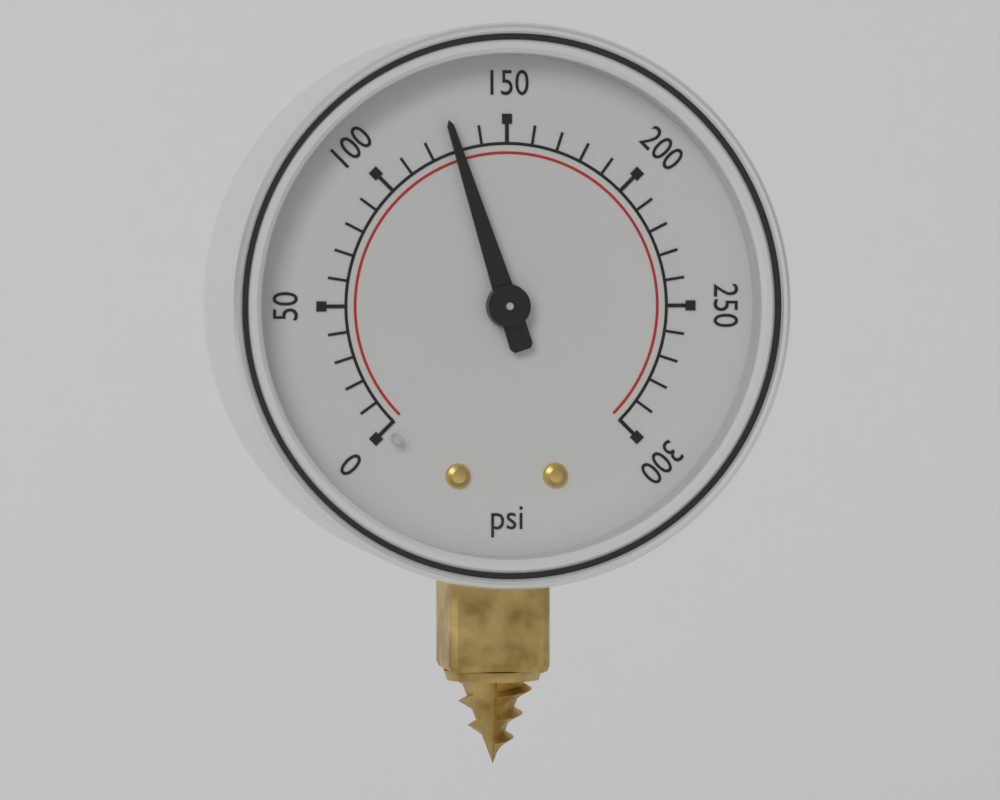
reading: 130 psi
